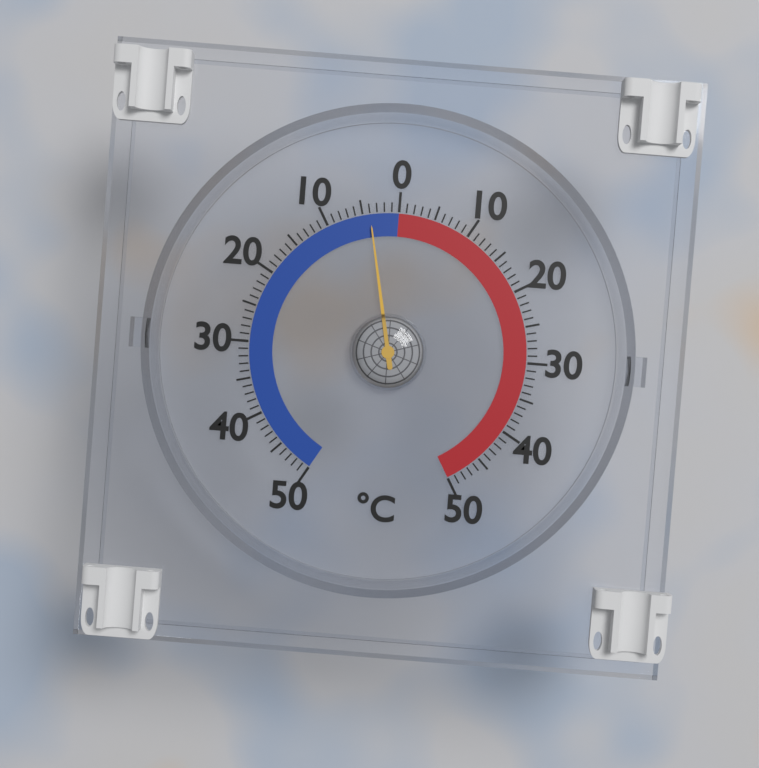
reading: -4 °C
